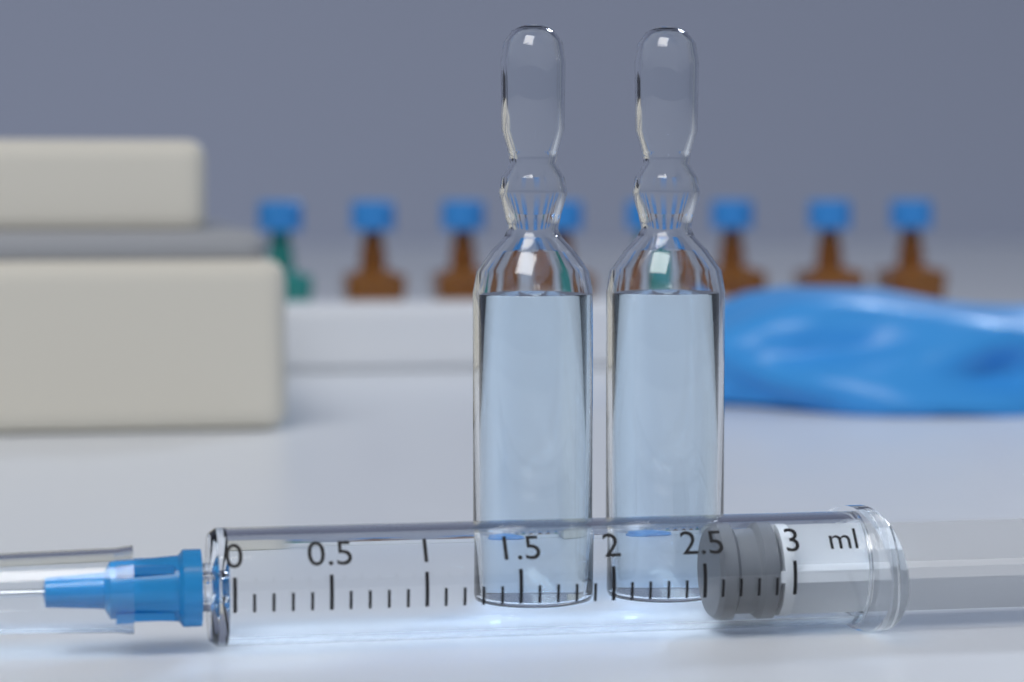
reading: 2.6 ml
